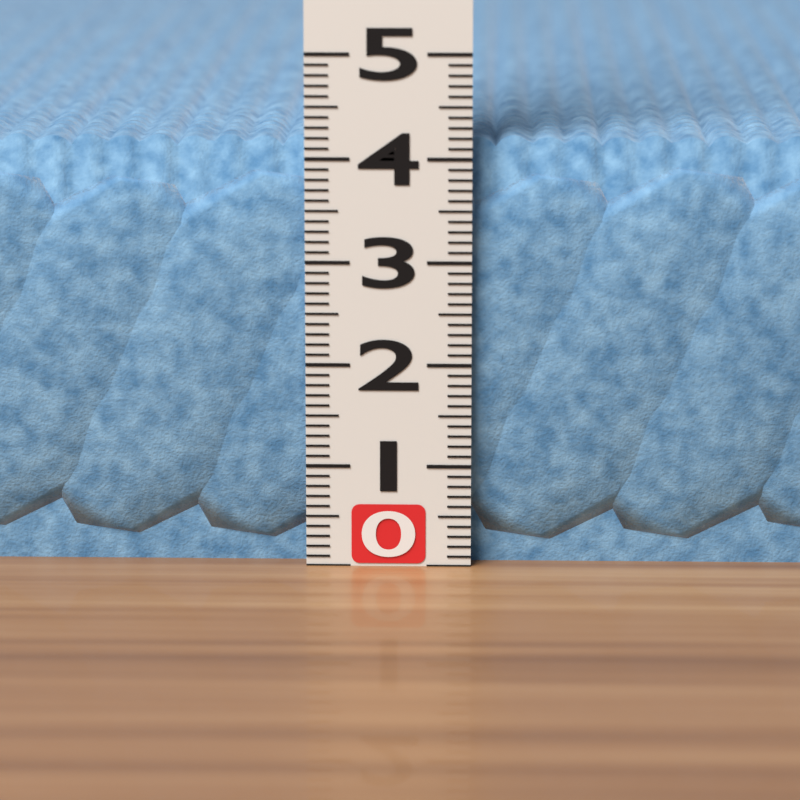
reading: 4.2 (no unit)
